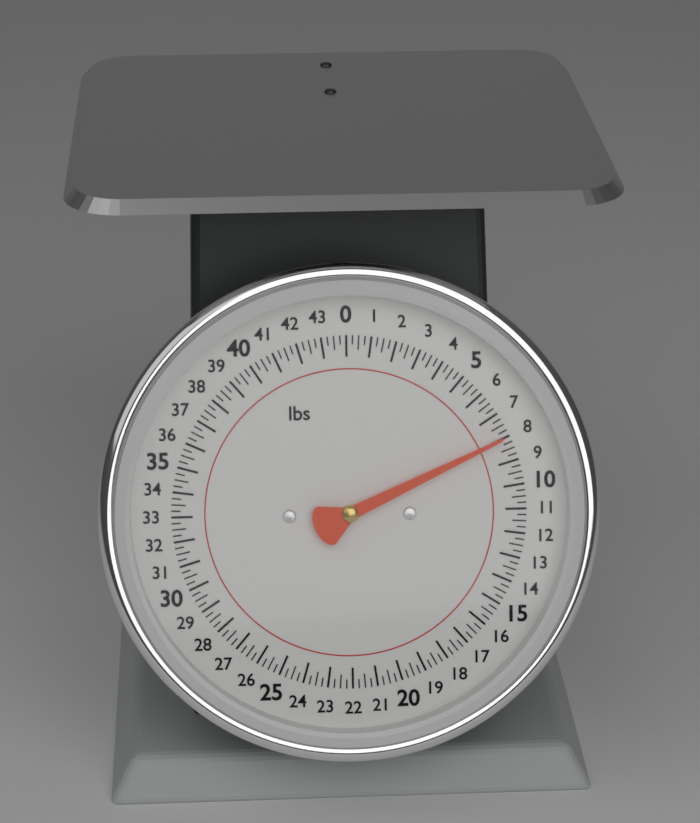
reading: 8.00 lbs
